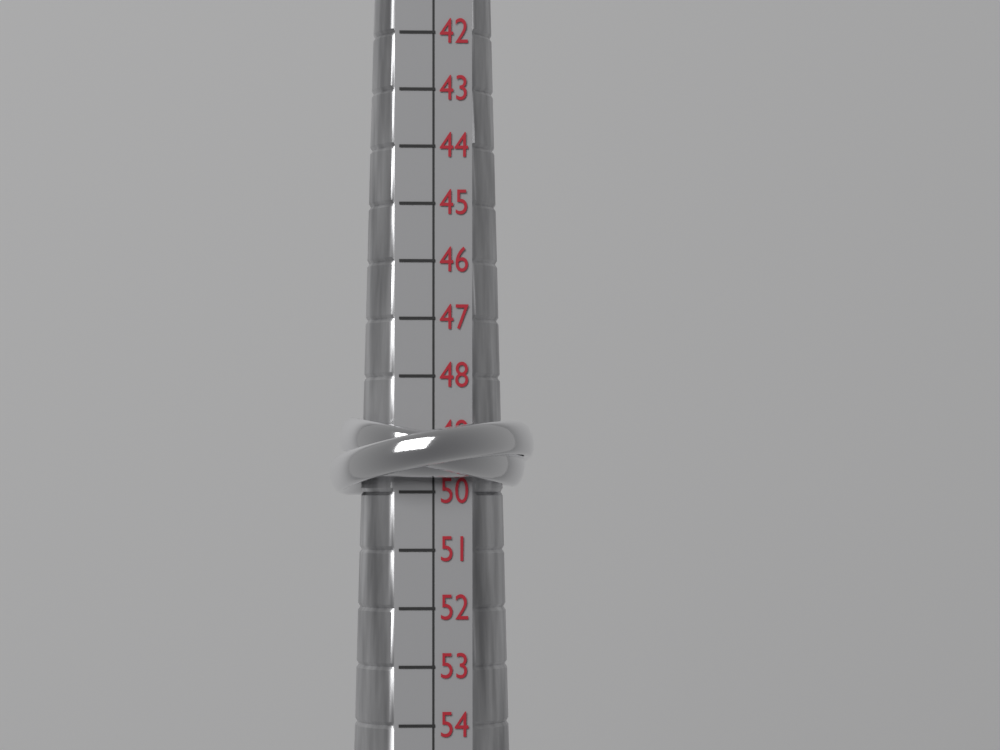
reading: 50 (no unit)
